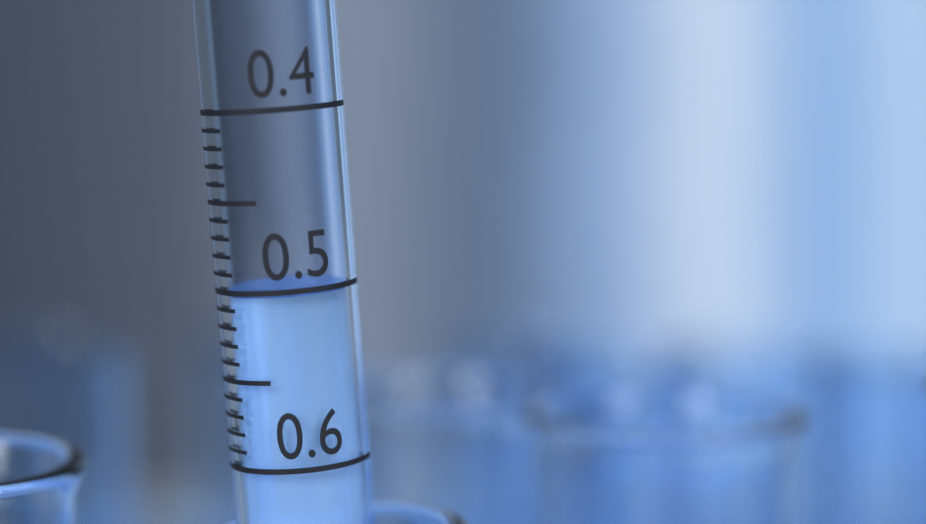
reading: 0.50 (no unit)
